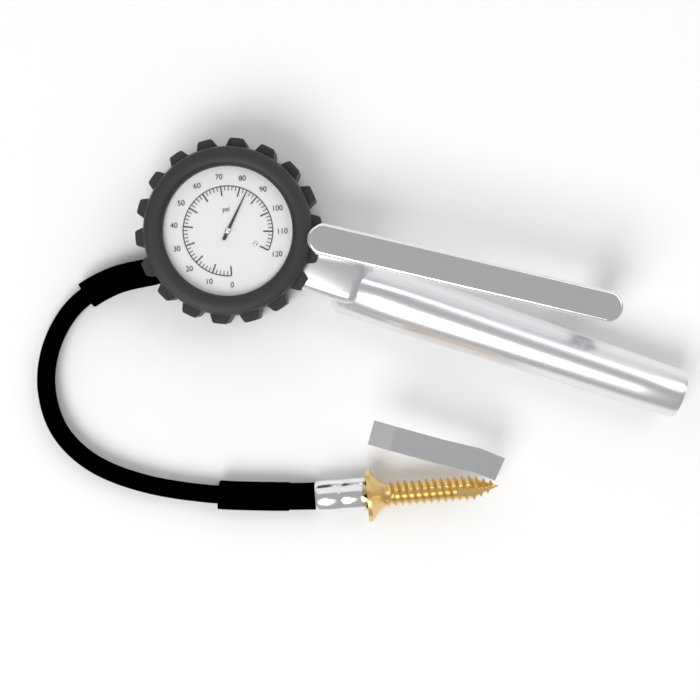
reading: 84 psi
